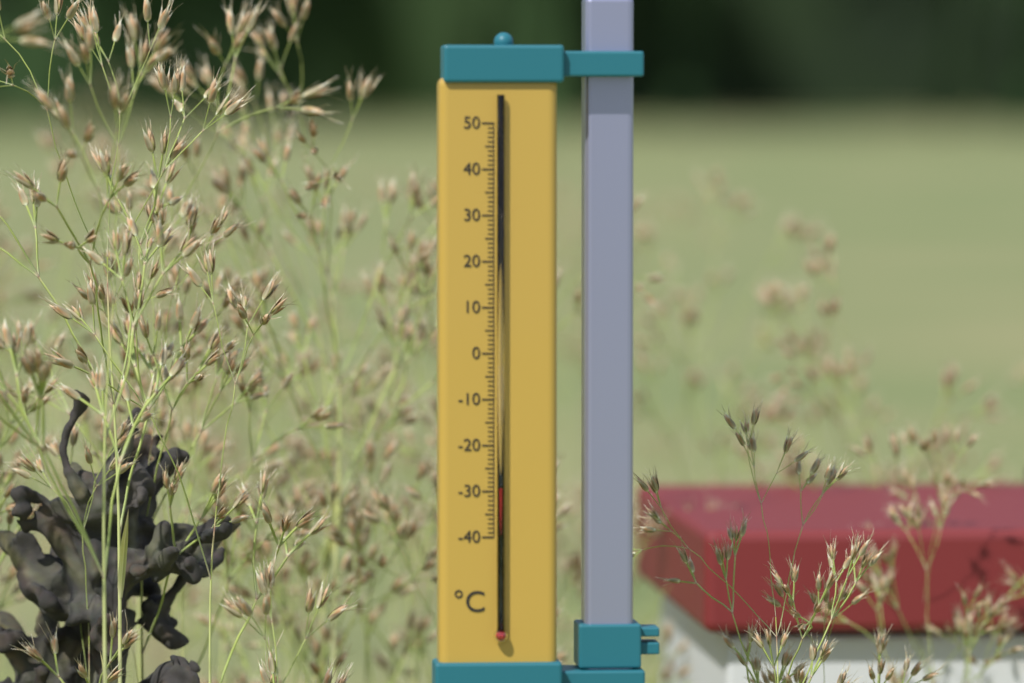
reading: -29 °C
